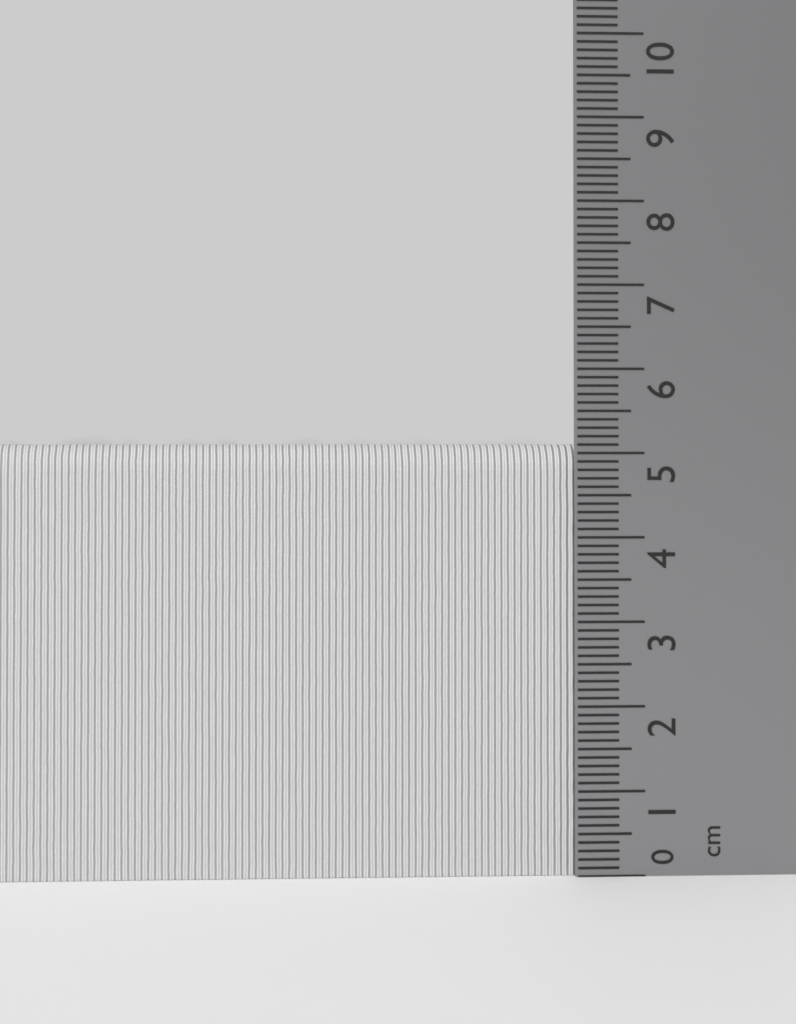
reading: 5.1 cm
